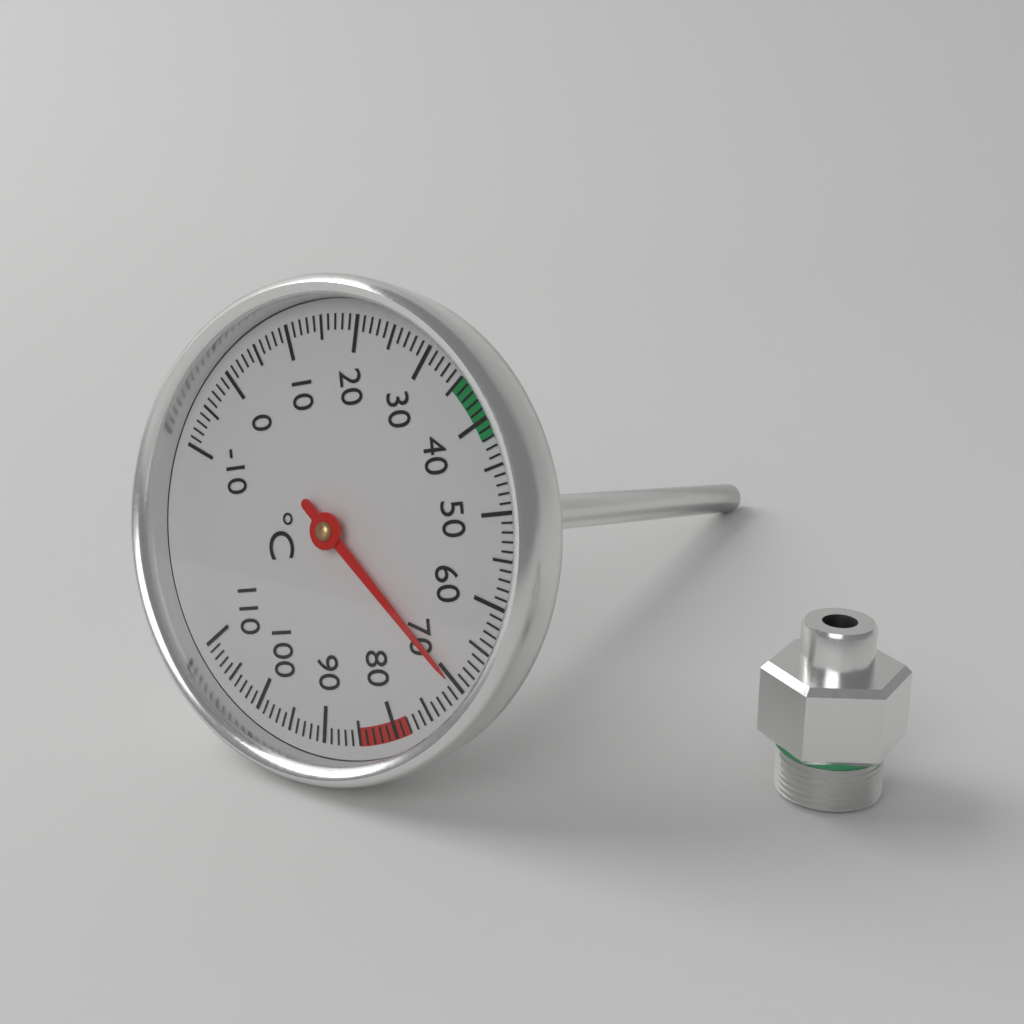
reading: 70 °C
